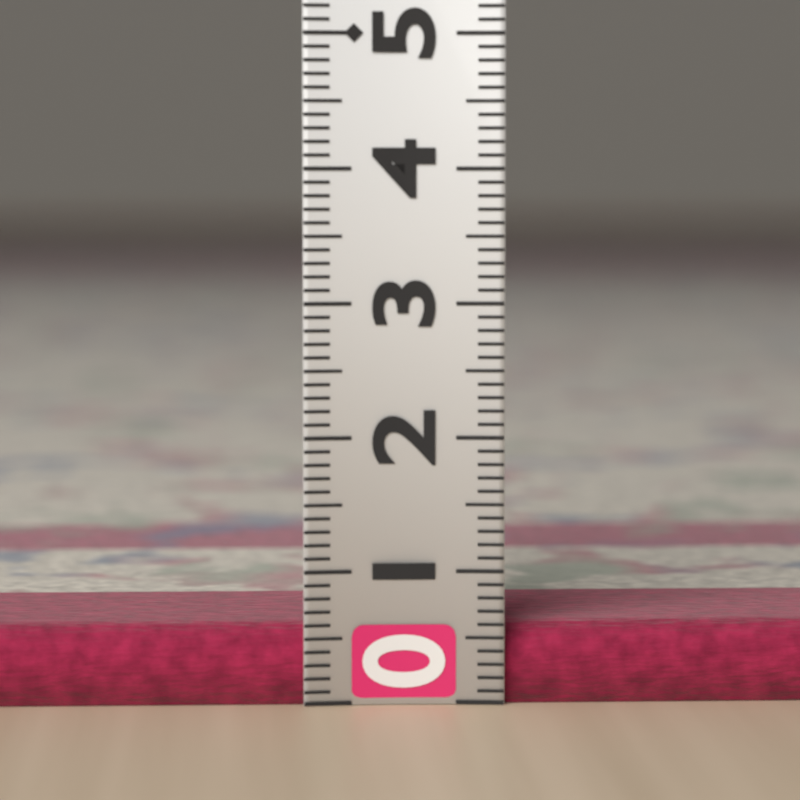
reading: 0.6 (no unit)
